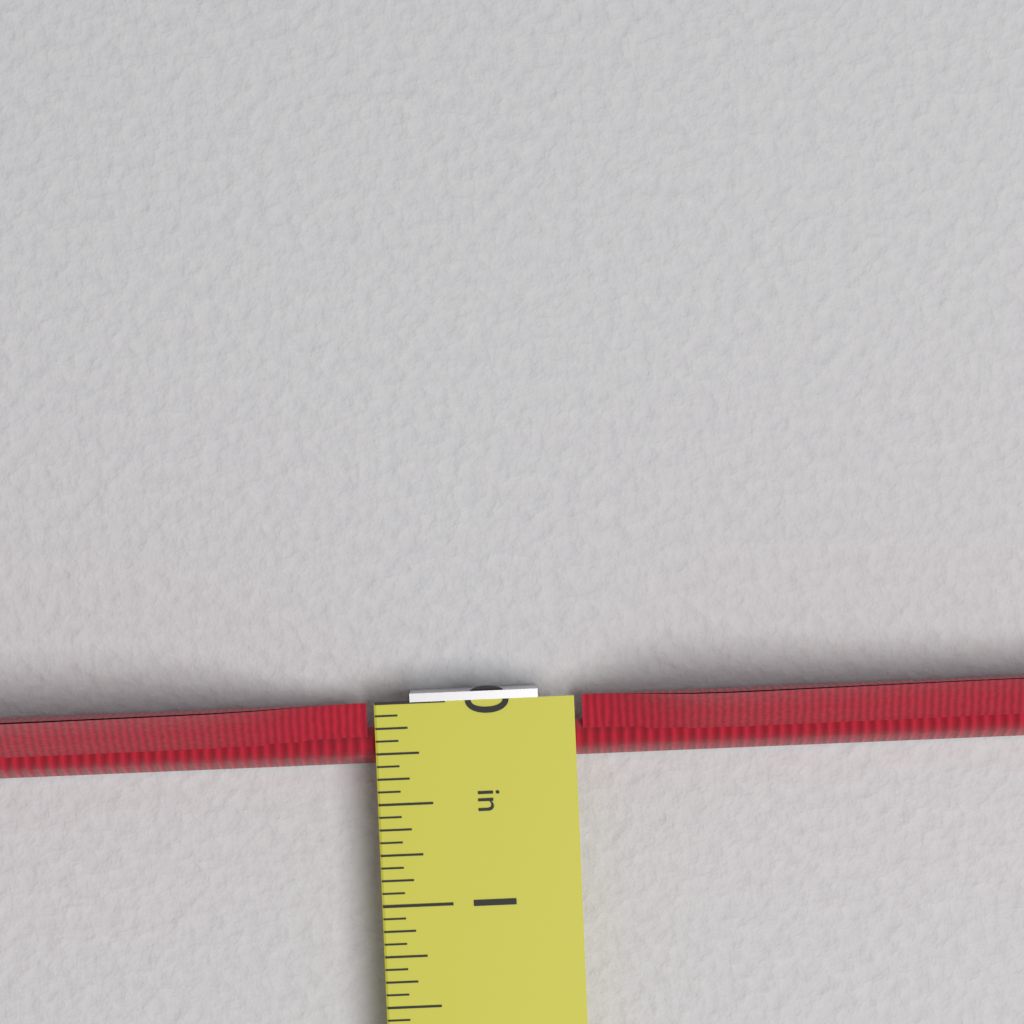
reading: 0.3125 in
